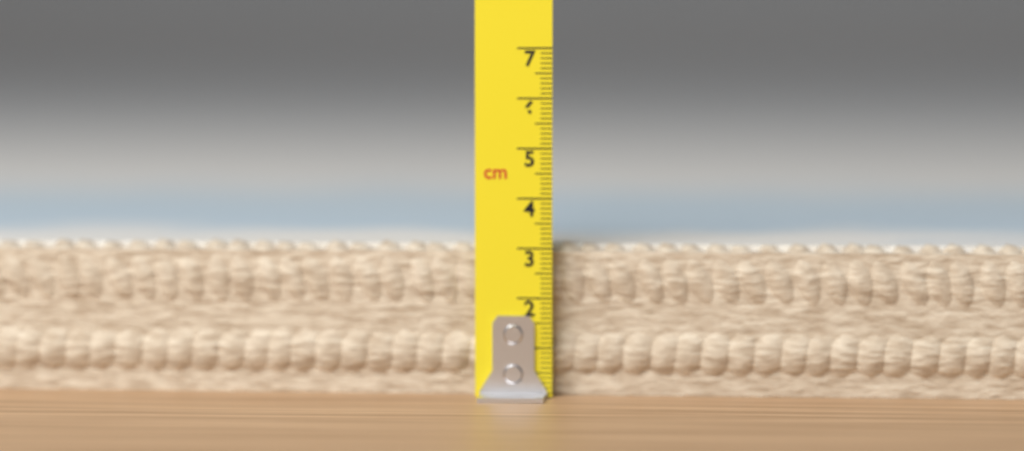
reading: 3.1 cm
